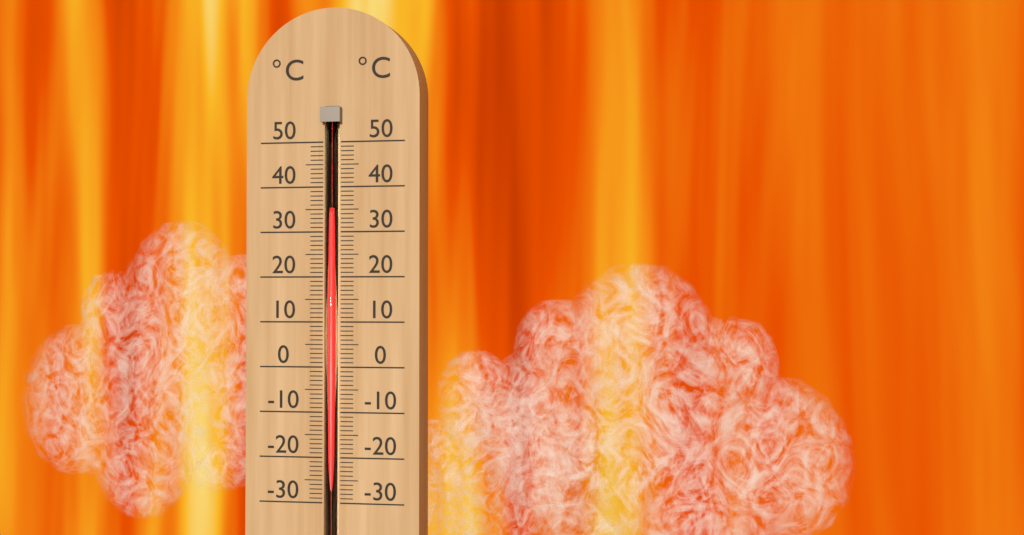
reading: 34 °C
